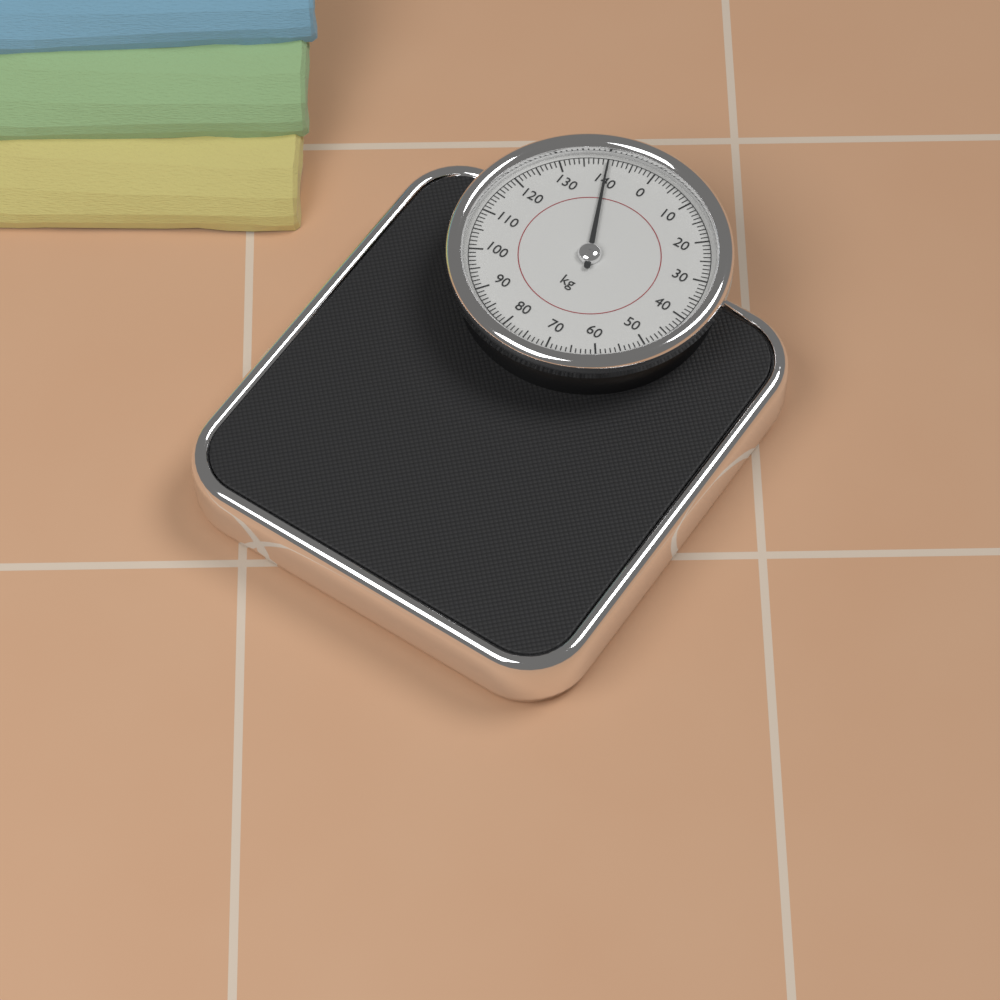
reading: 140 kg
